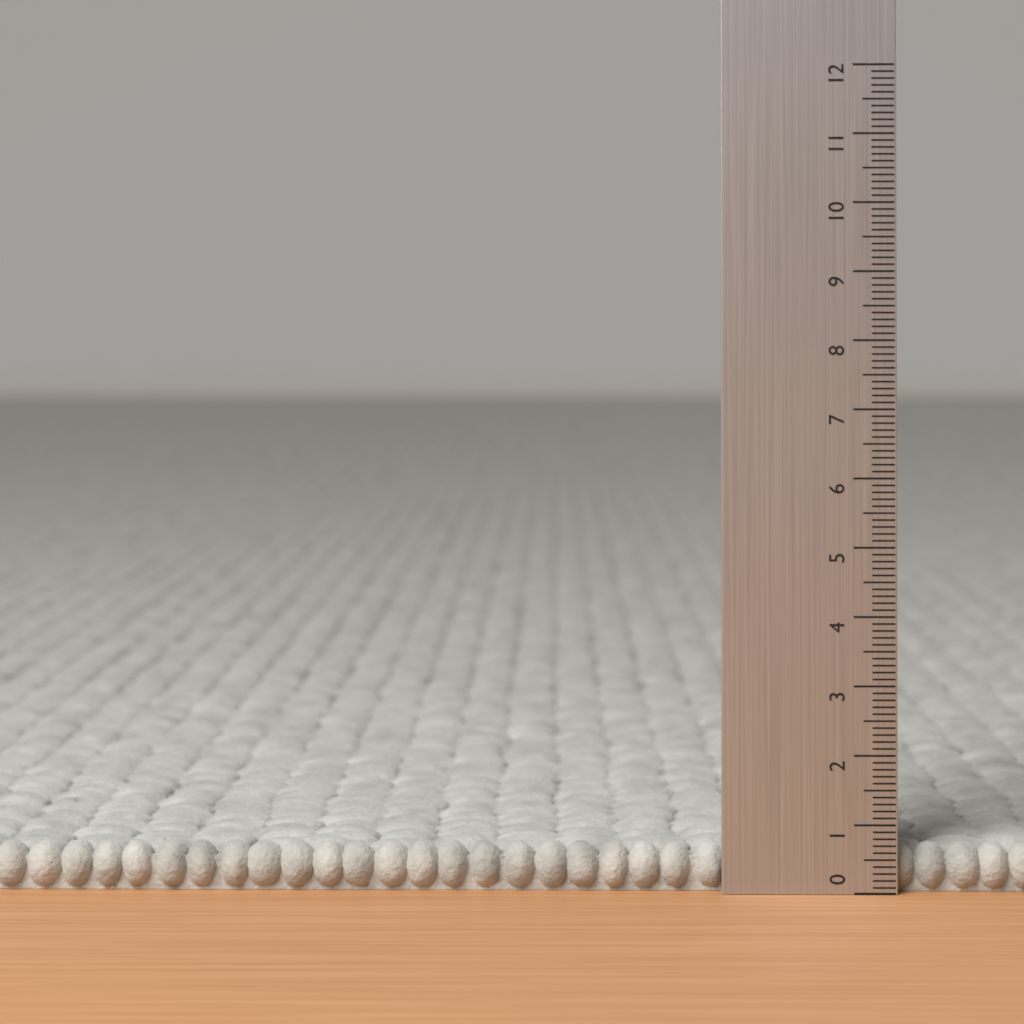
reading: 0.7 (no unit)
